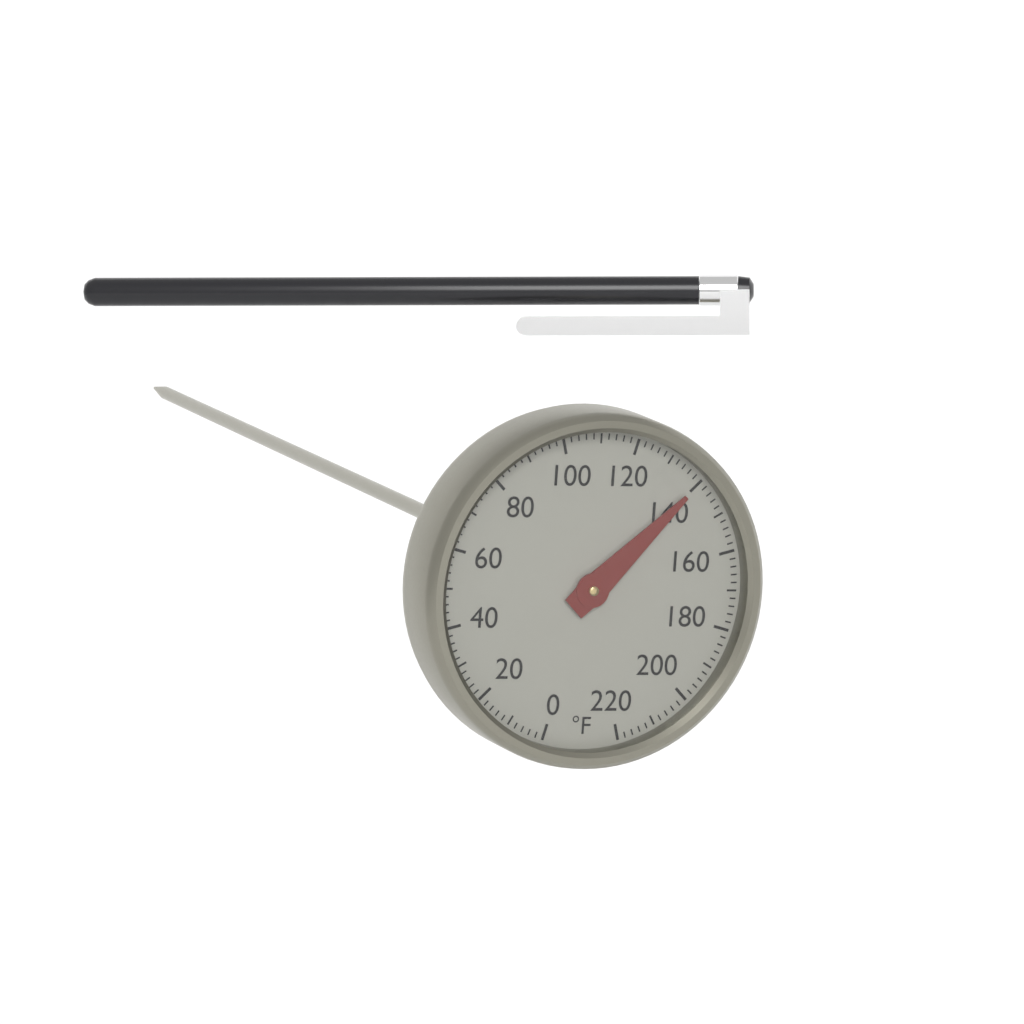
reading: 140 °F
